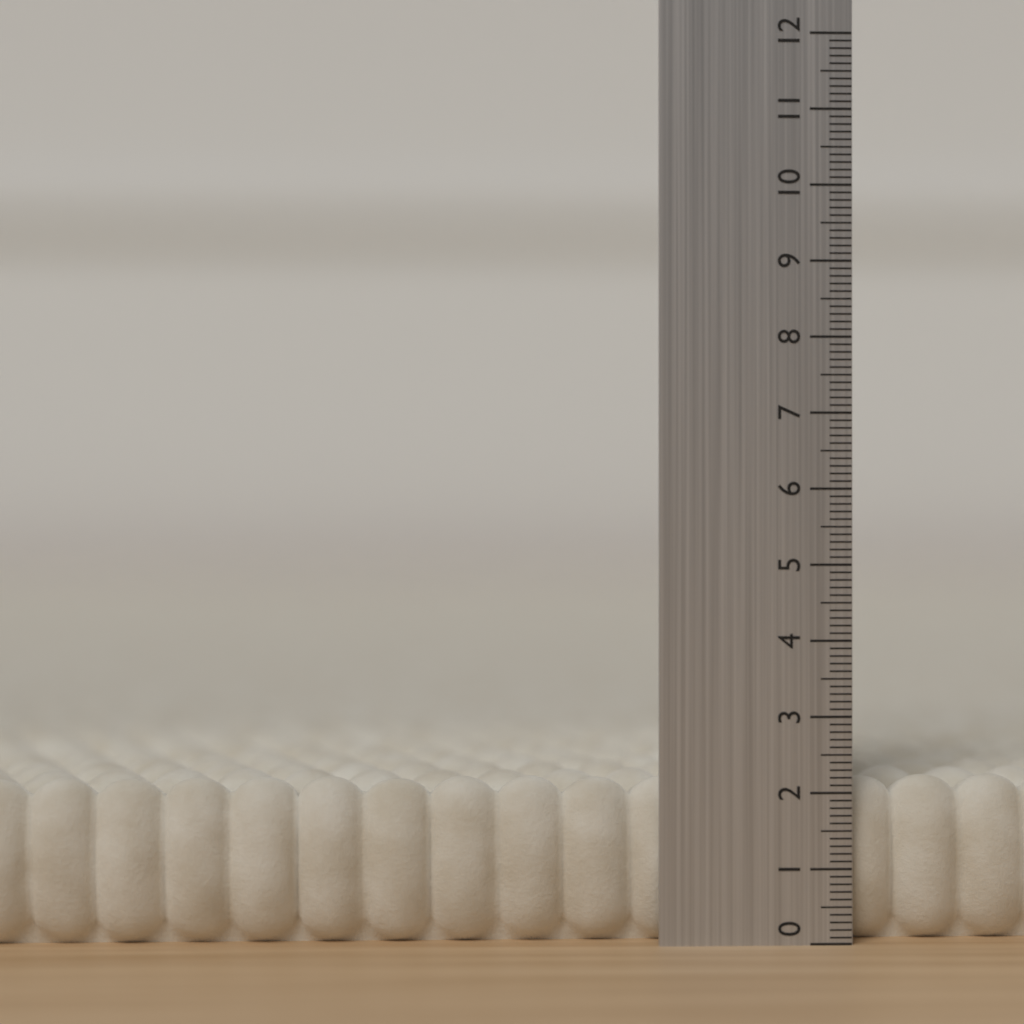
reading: 2.2 (no unit)
